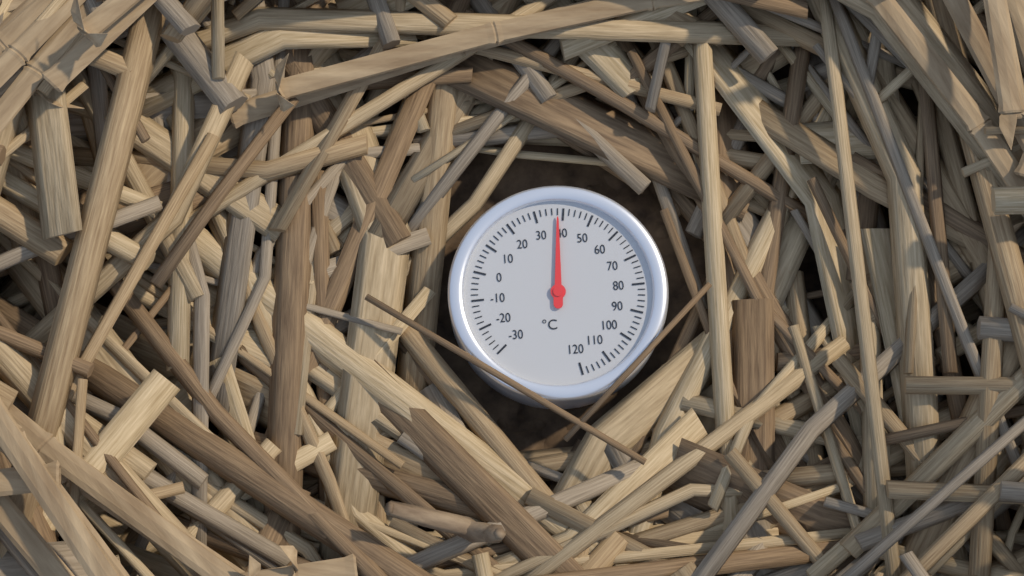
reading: 38 °C
